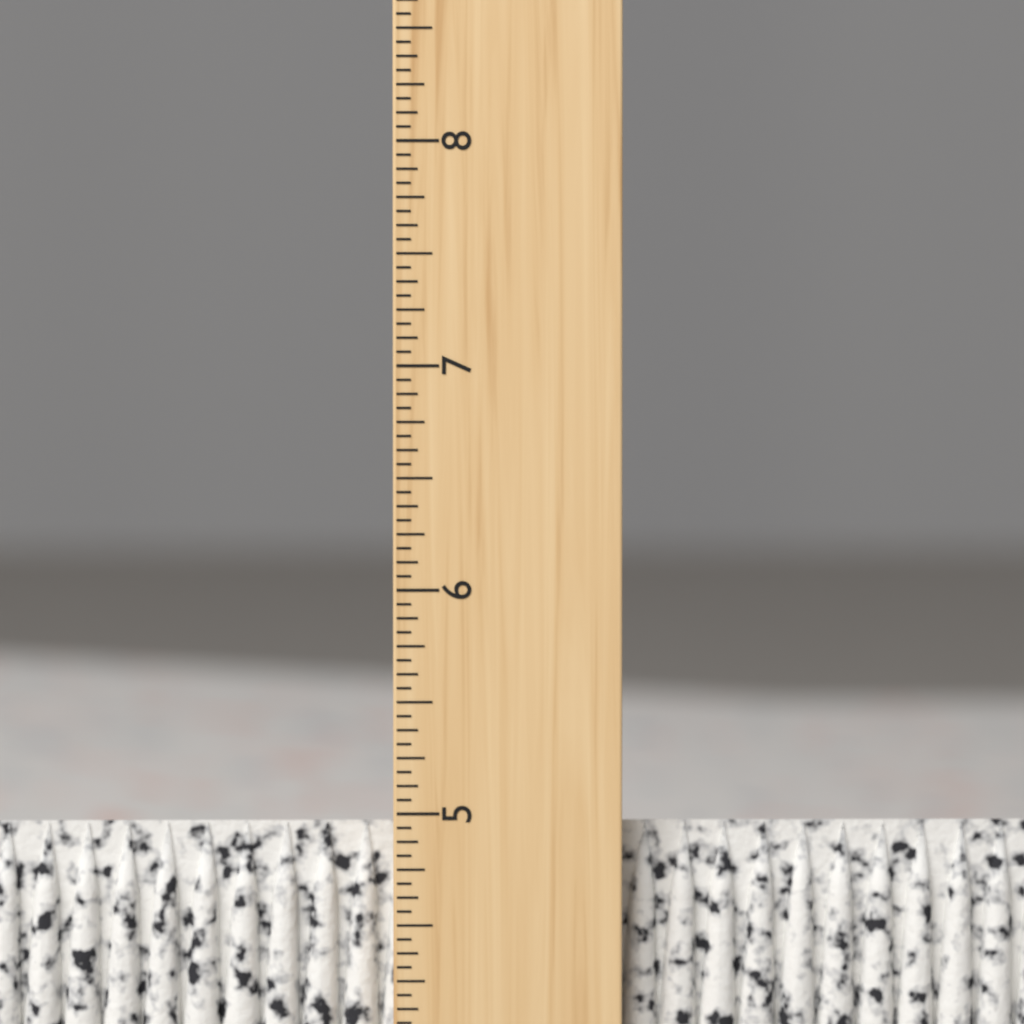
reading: 4.9375 inch
